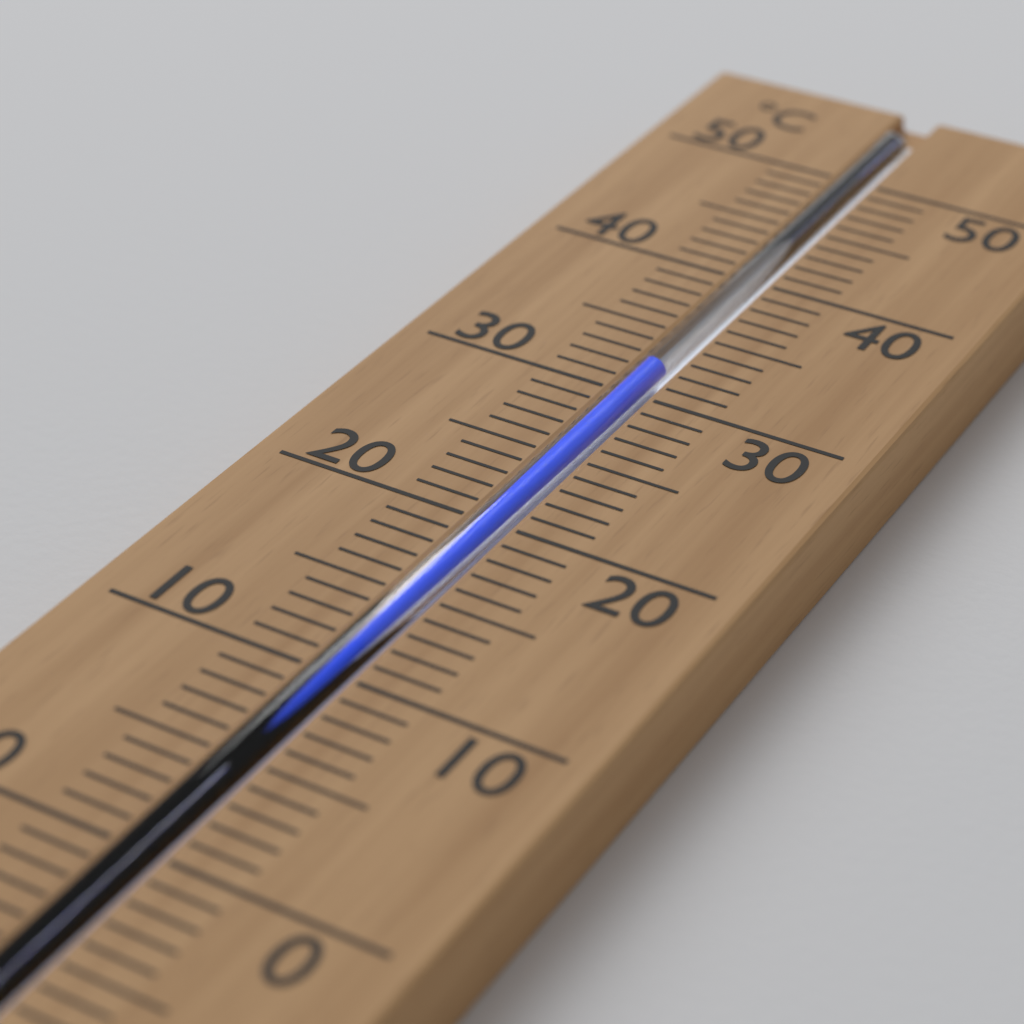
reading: 32 °C
